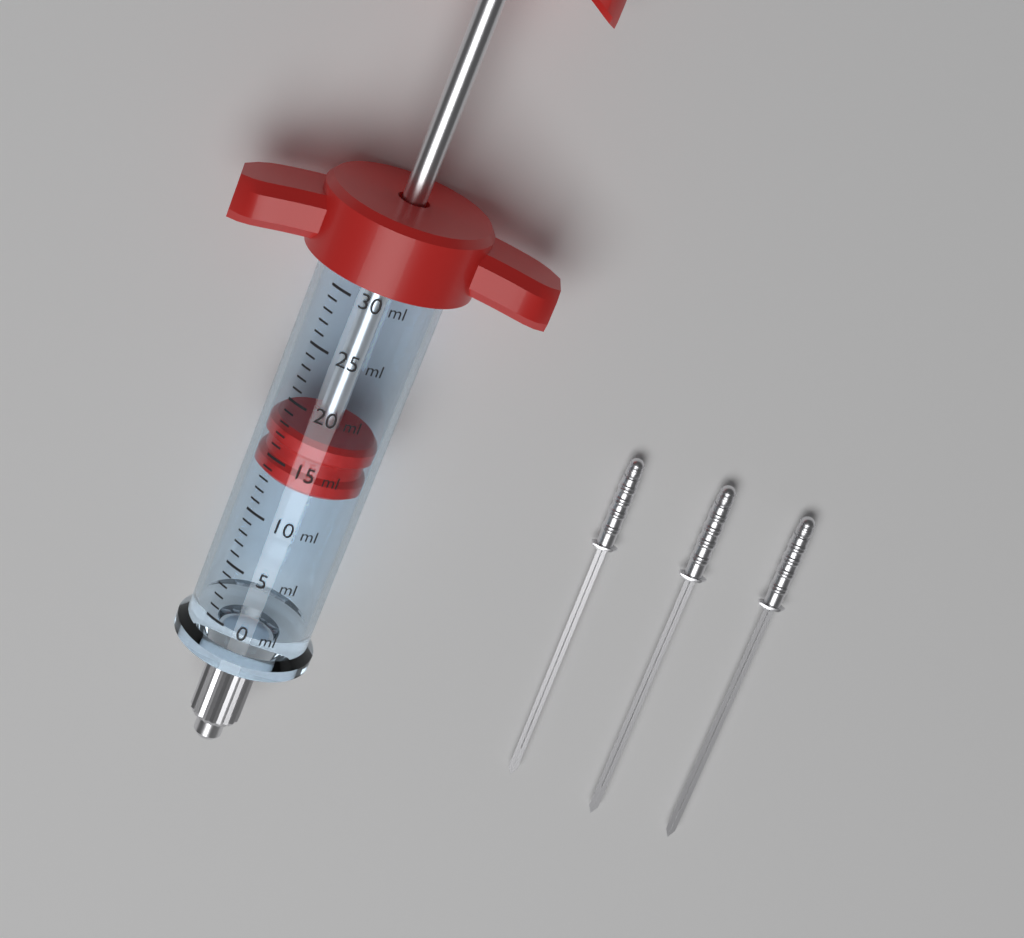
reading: 13 ml
